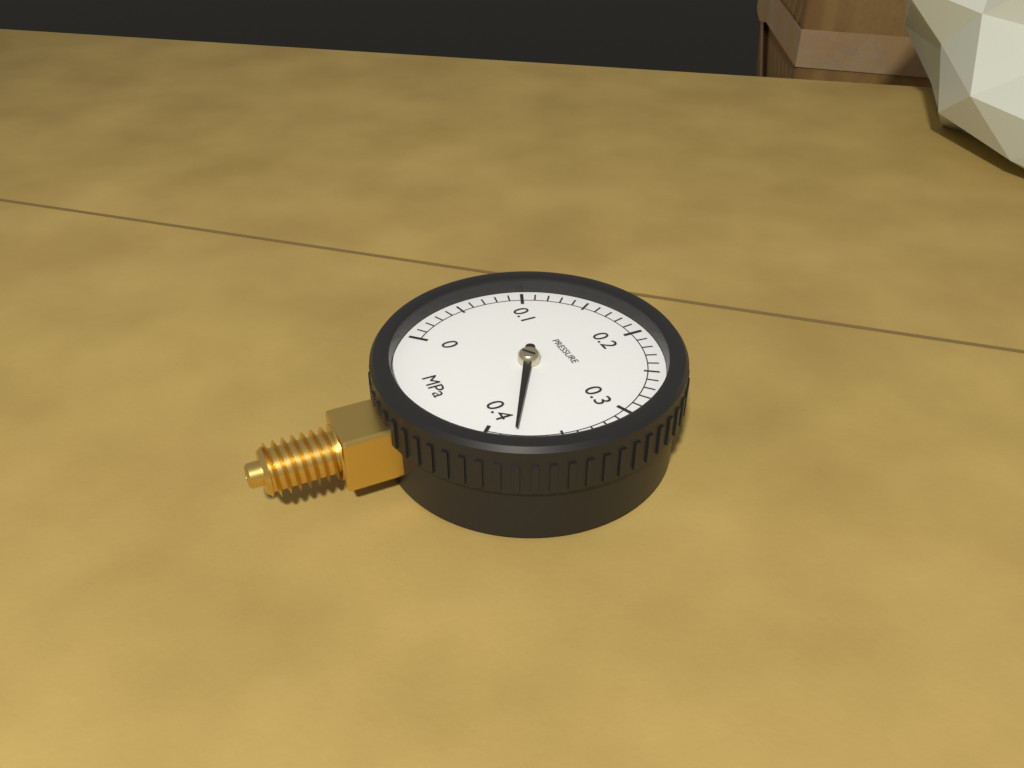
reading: 0.38 MPa
